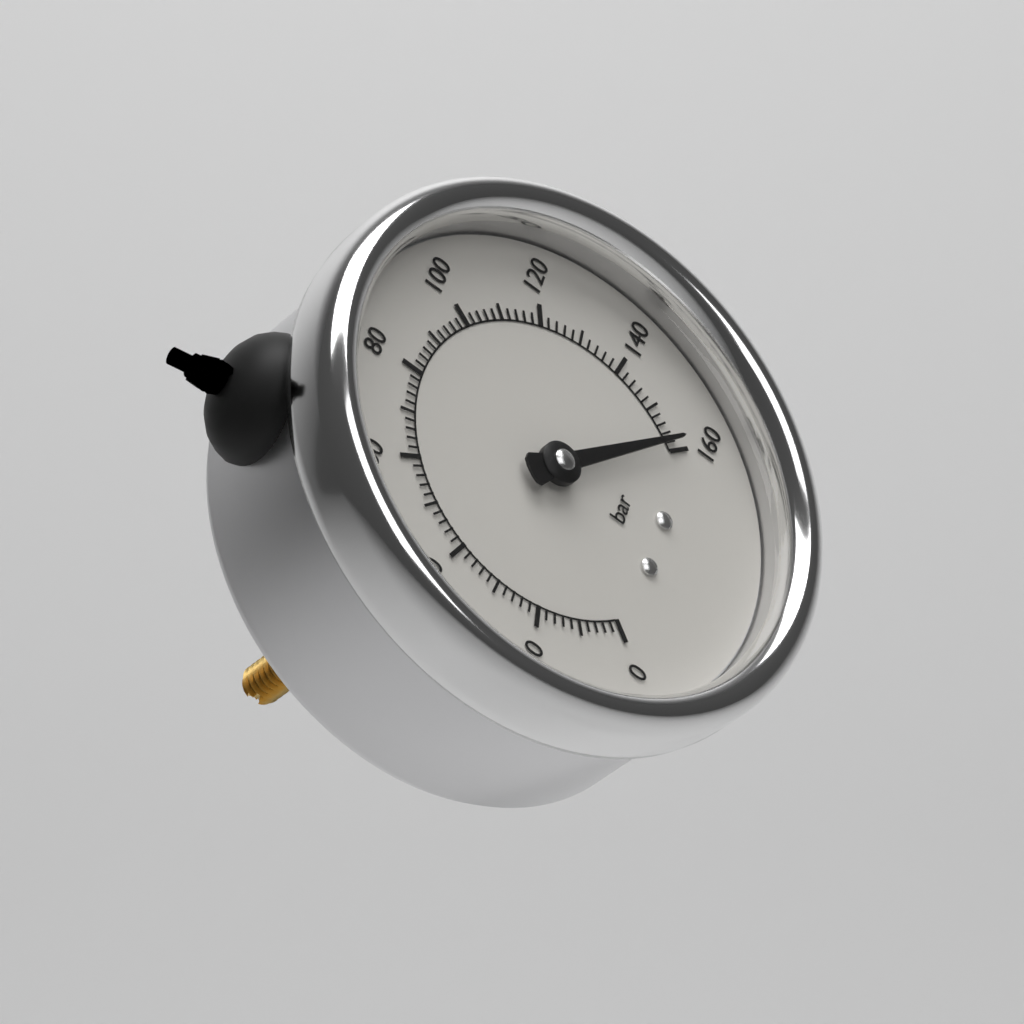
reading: 158 bar
